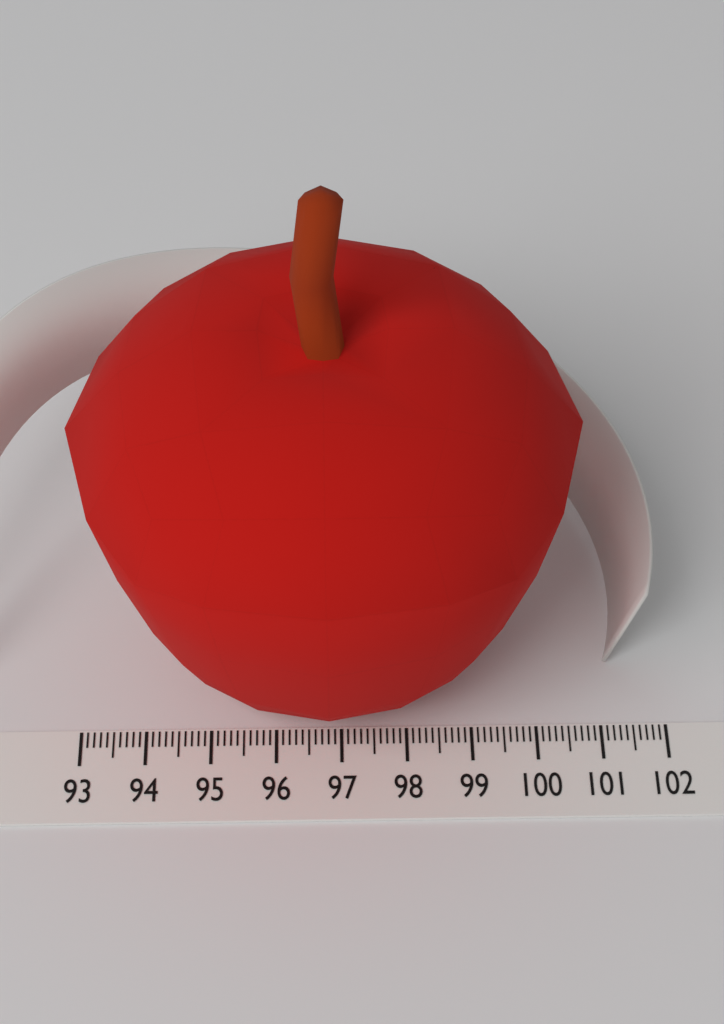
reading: 100.6 (no unit)
